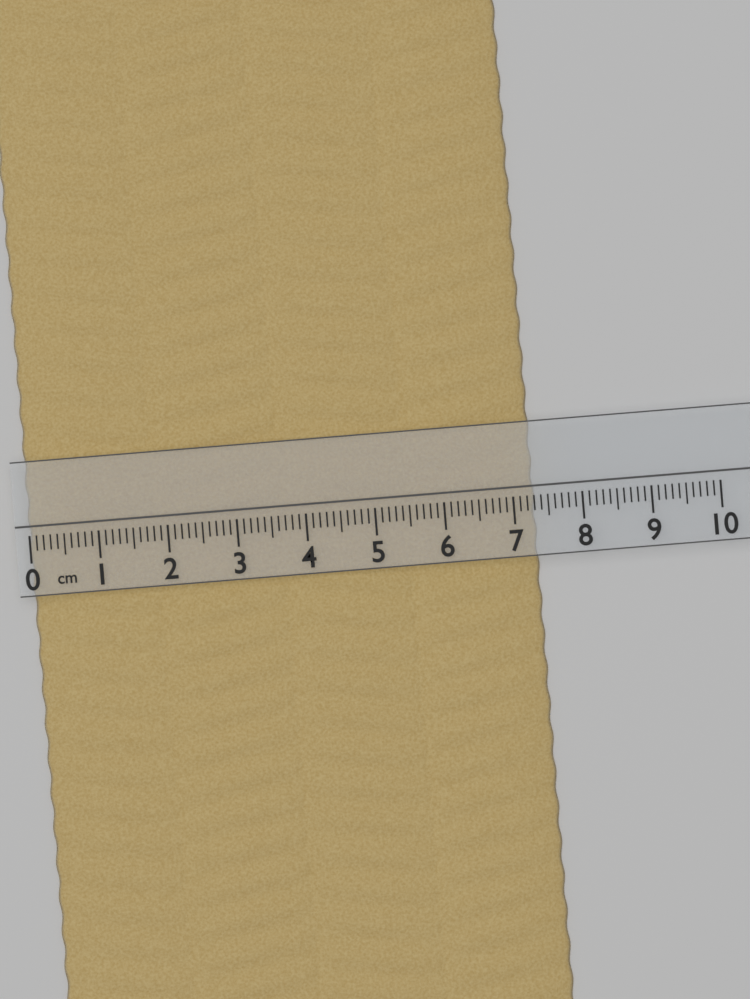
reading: 7.3 cm
